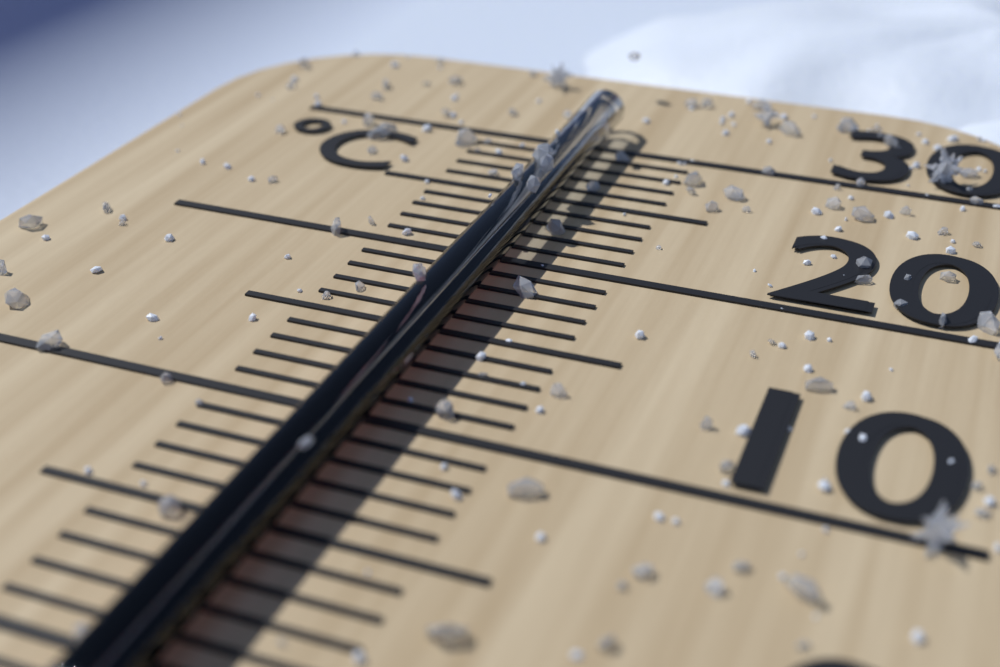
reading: 20 °C
